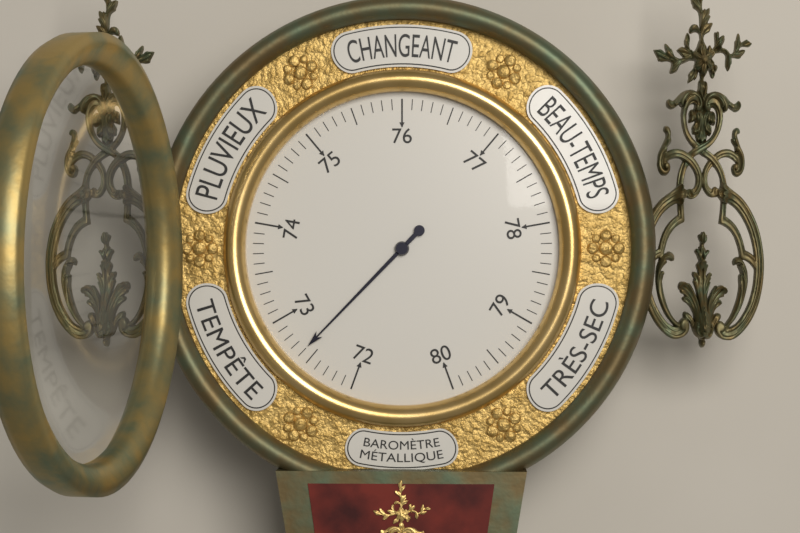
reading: 72.6 (no unit)
